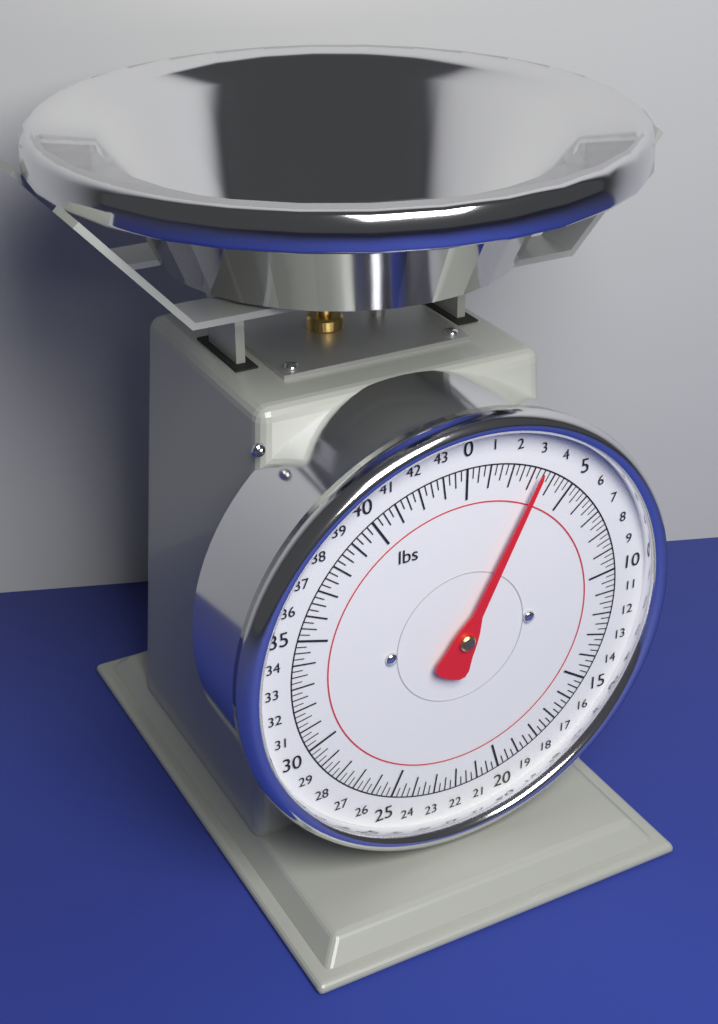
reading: 3.25 lbs
